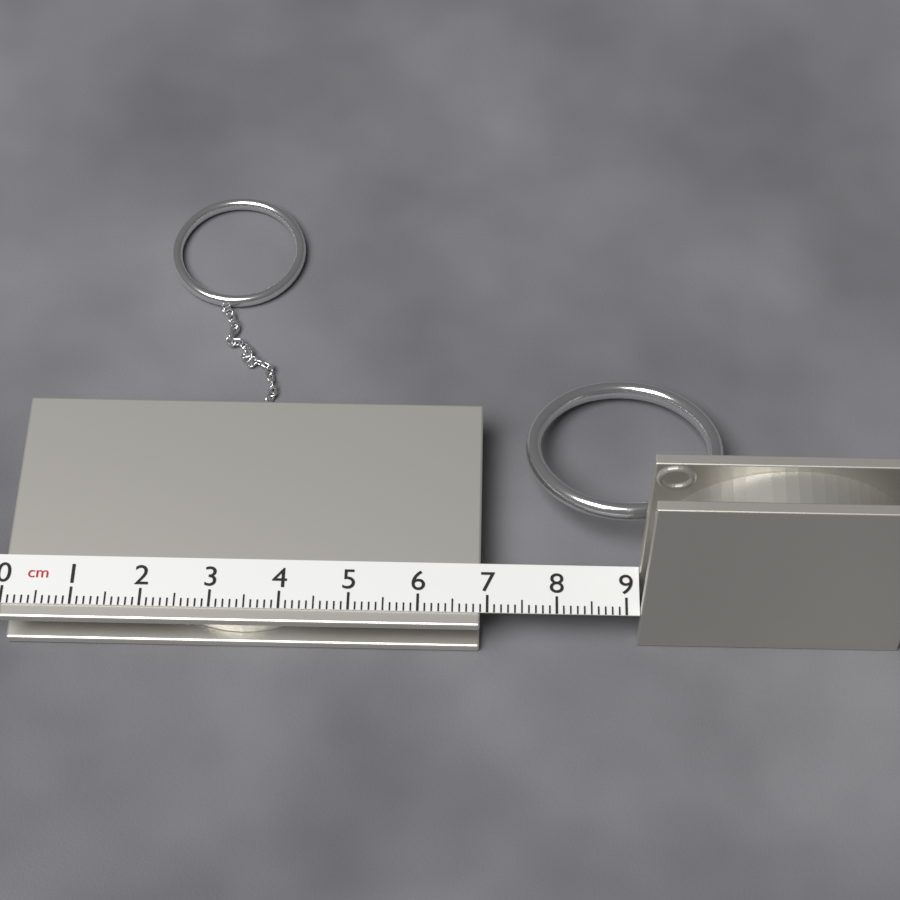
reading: 6.9 cm
